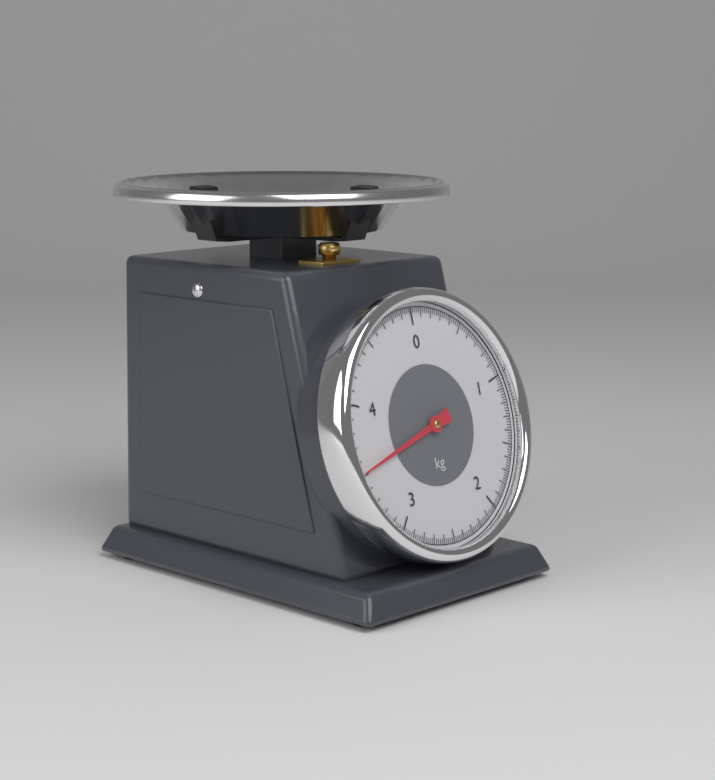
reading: 3.52 kg
